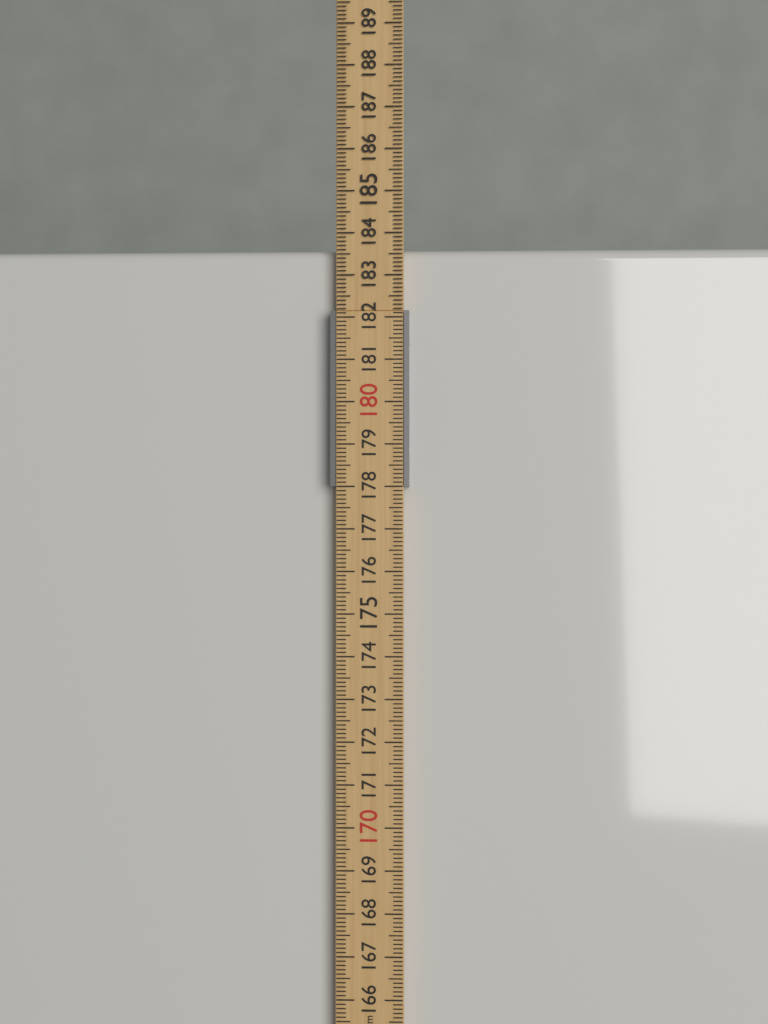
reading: 183.7 cm
